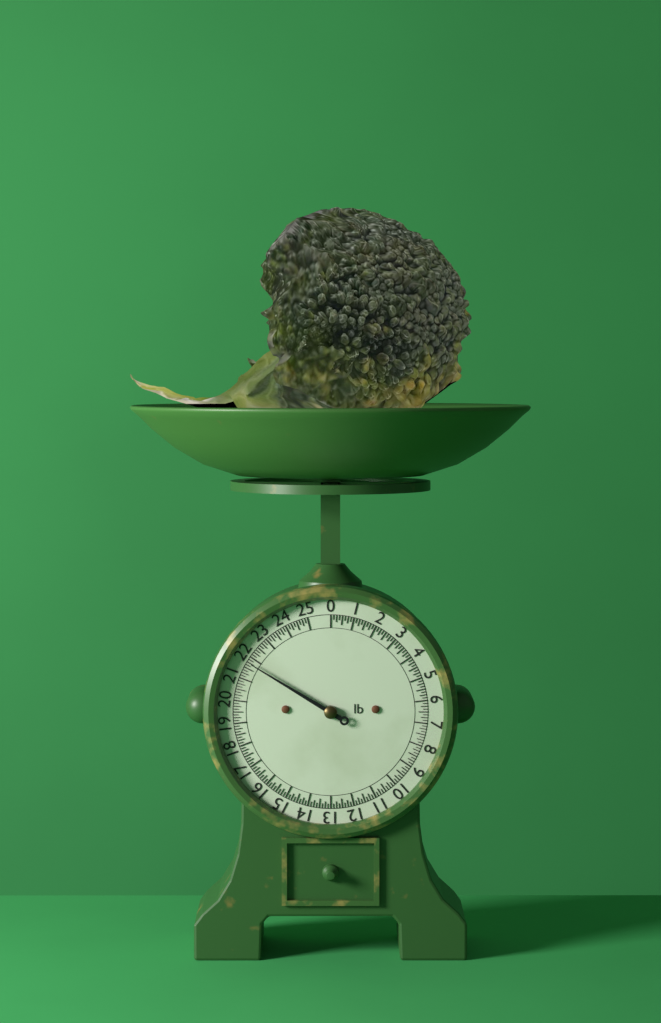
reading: 21.750 lb
